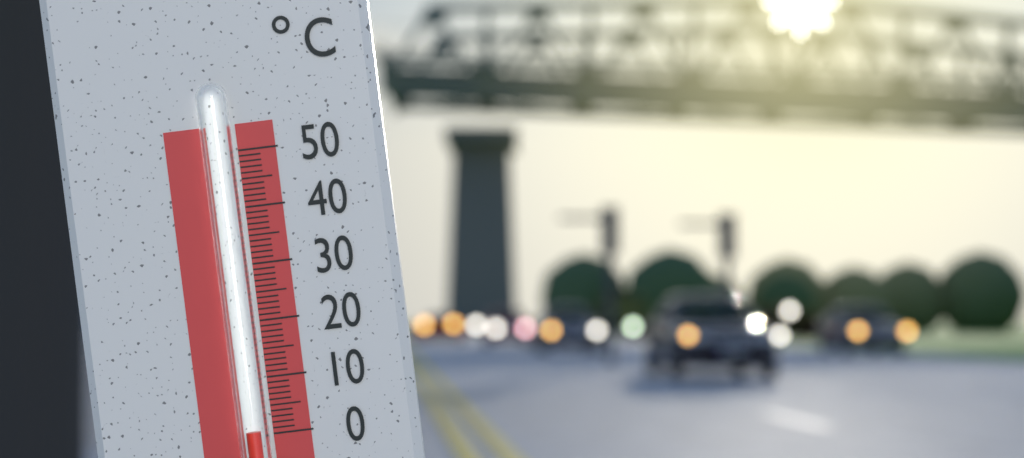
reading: 1 °C
